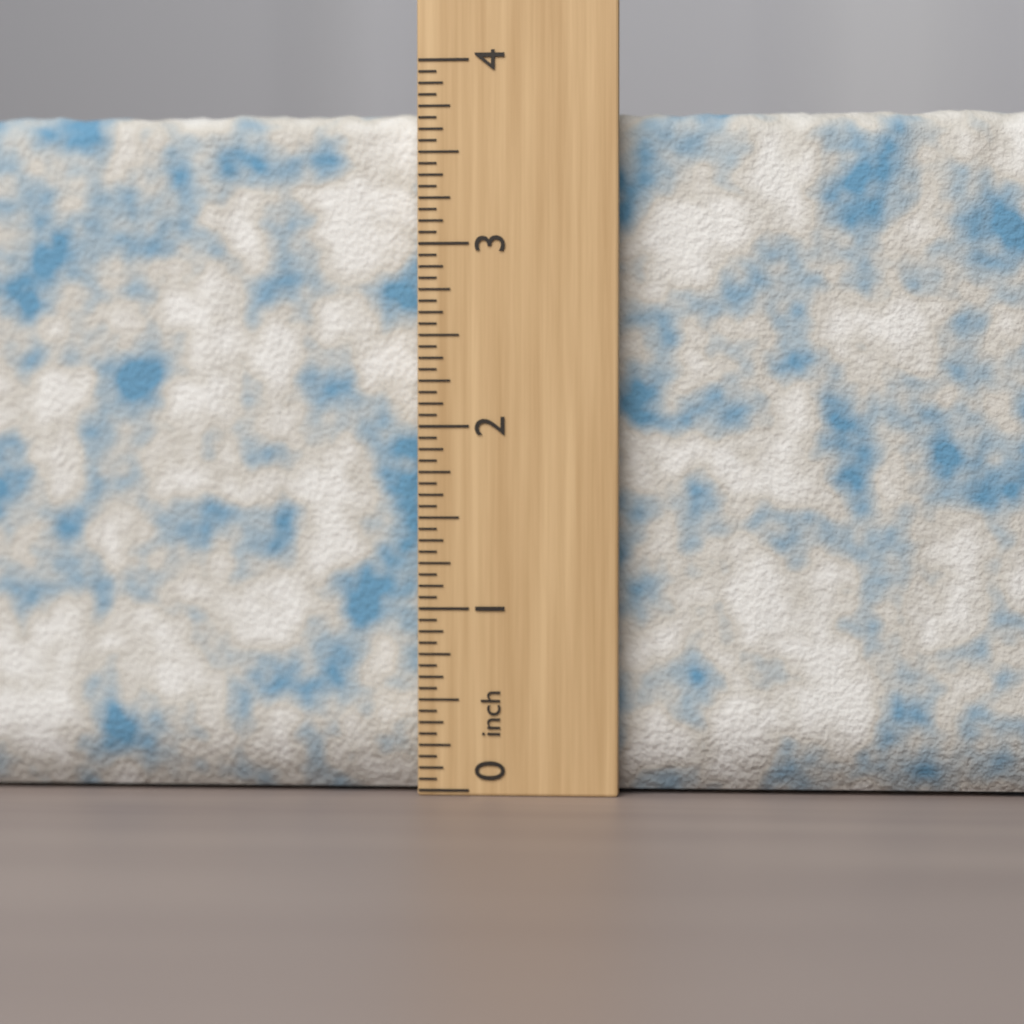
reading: 3.7500 inch
